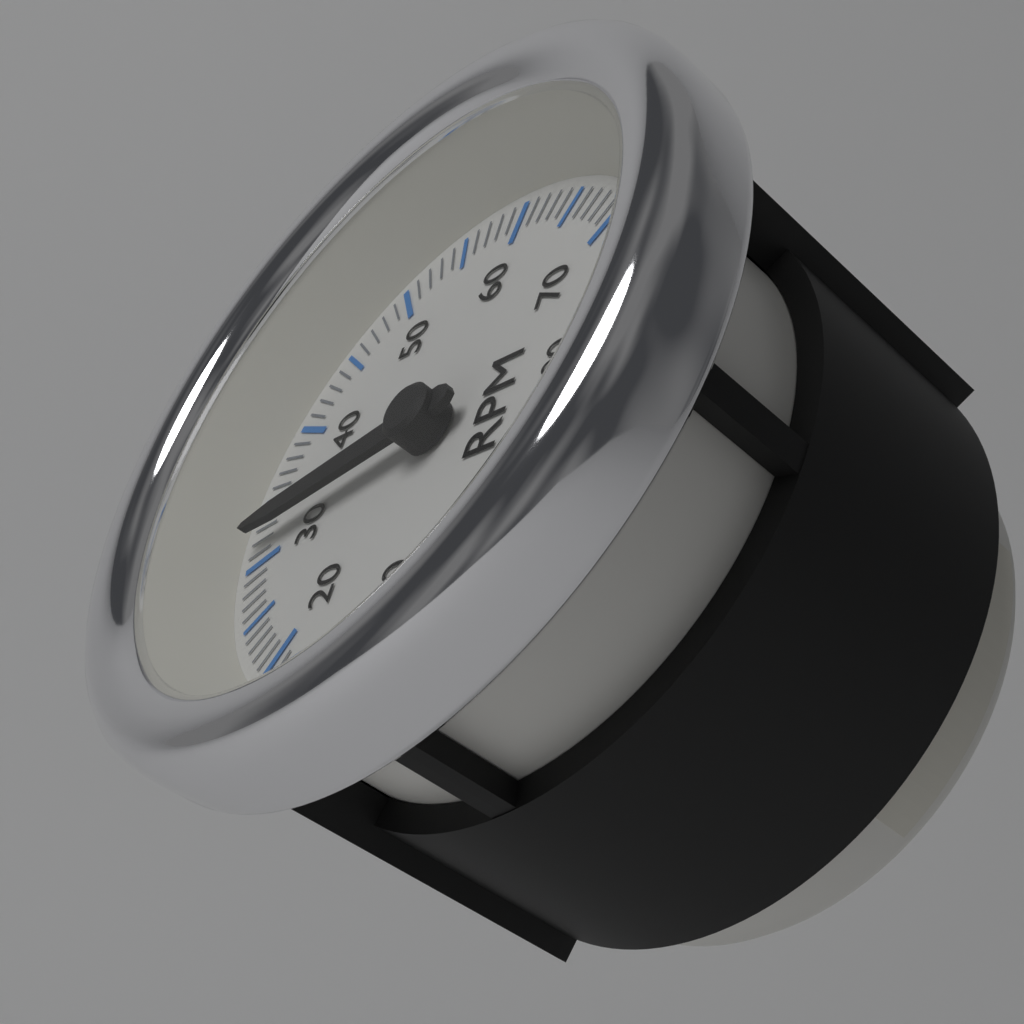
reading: 3200 RPM
